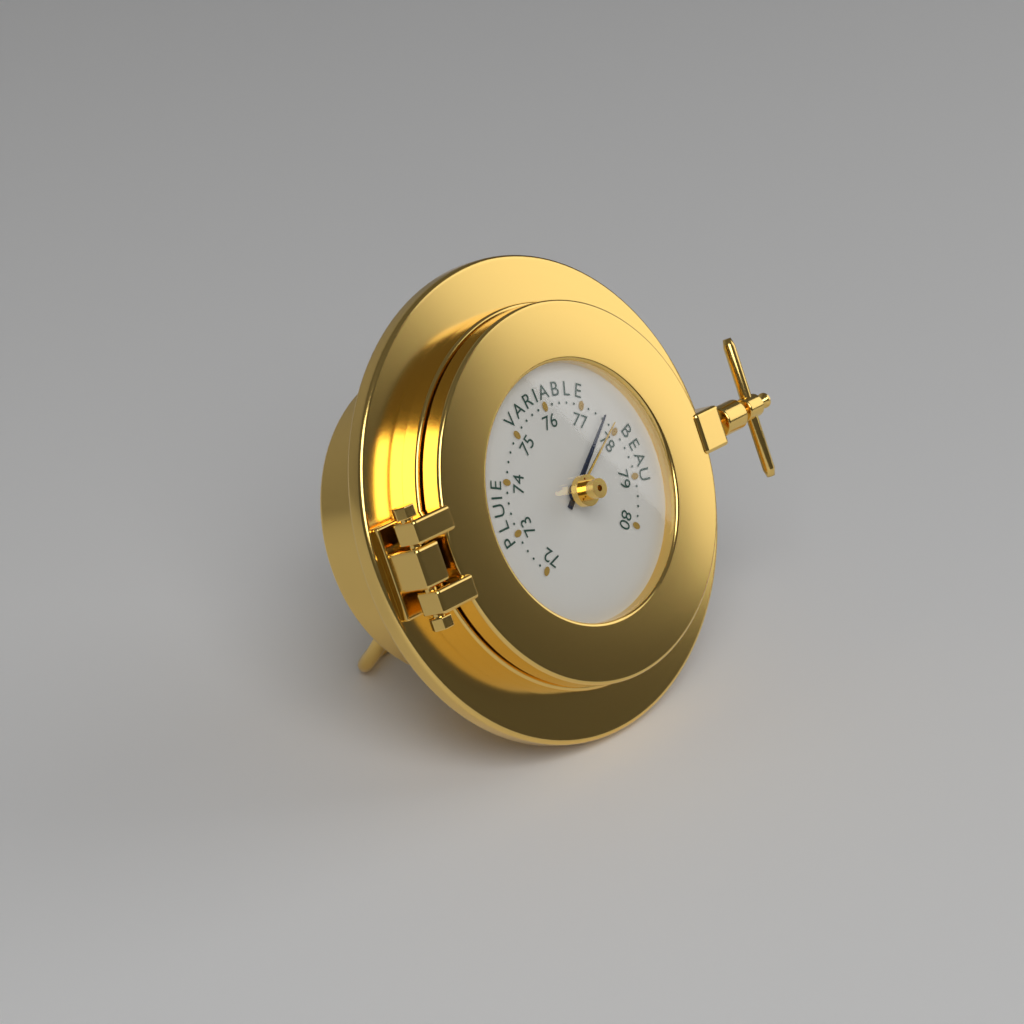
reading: 77.6 (no unit)
